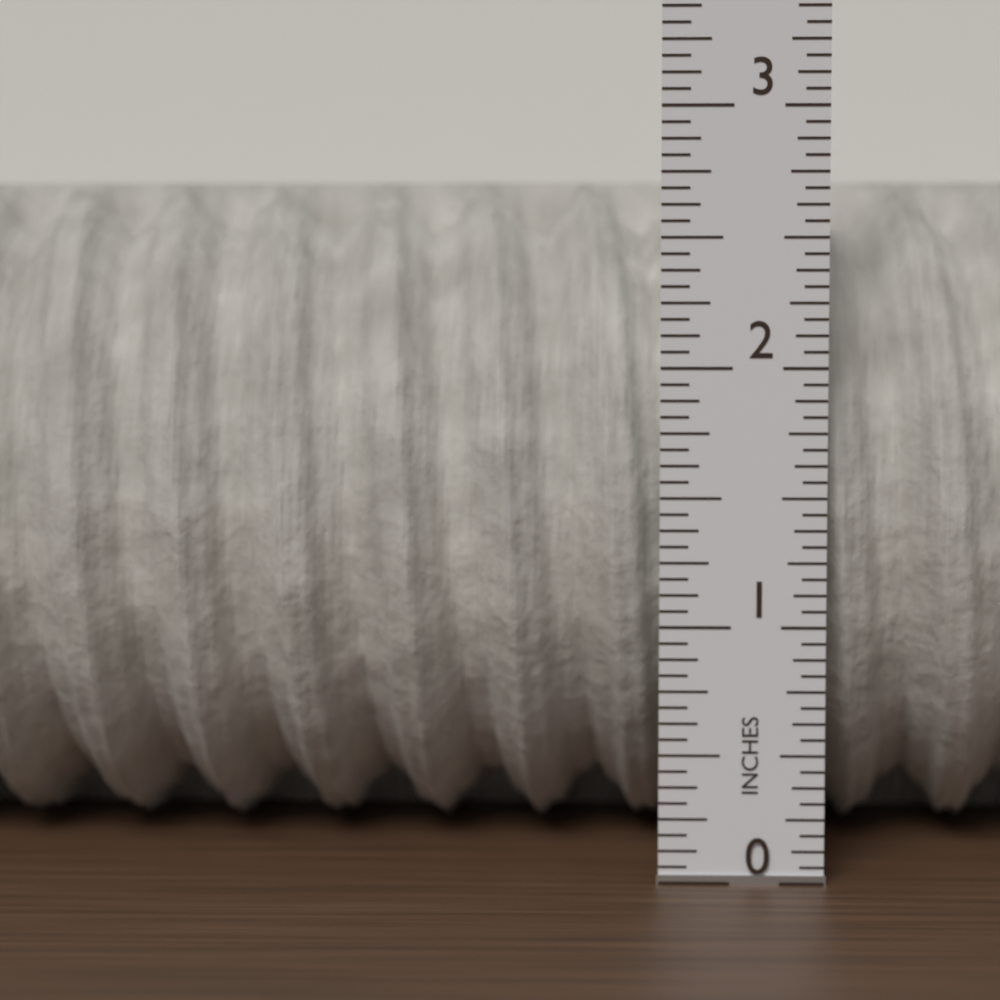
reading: 2.7500 in
